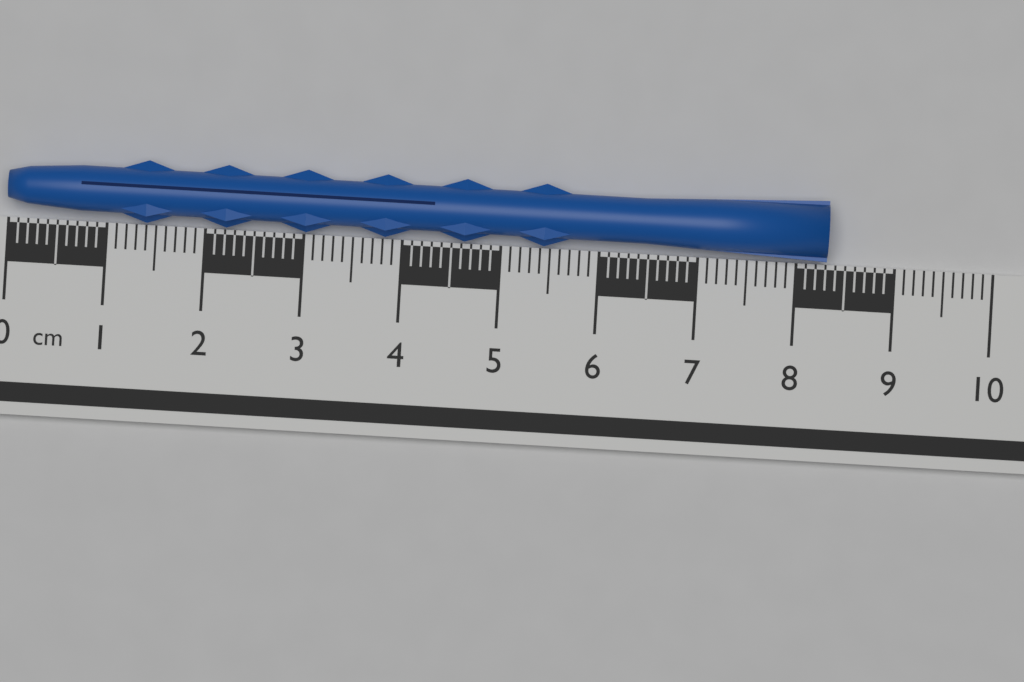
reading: 8.3 cm
